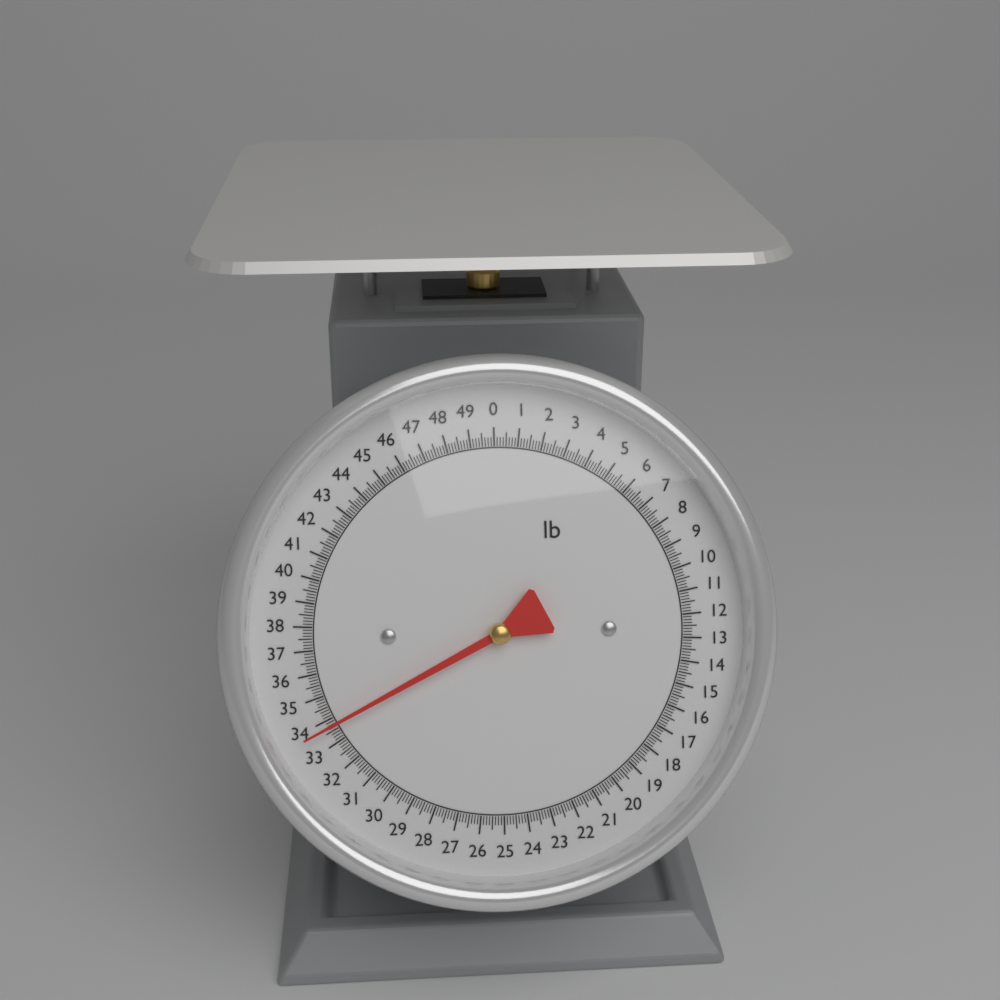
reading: 33.750 lb
